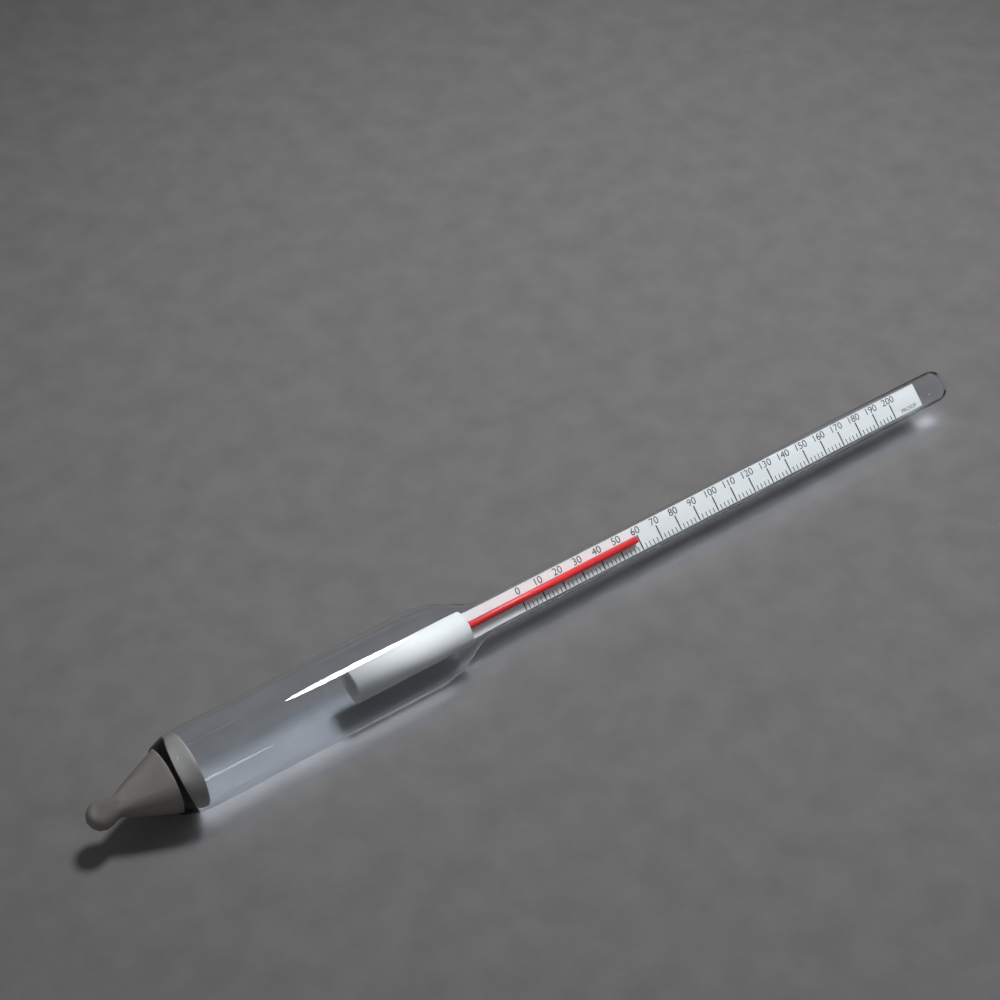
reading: 58 proof
